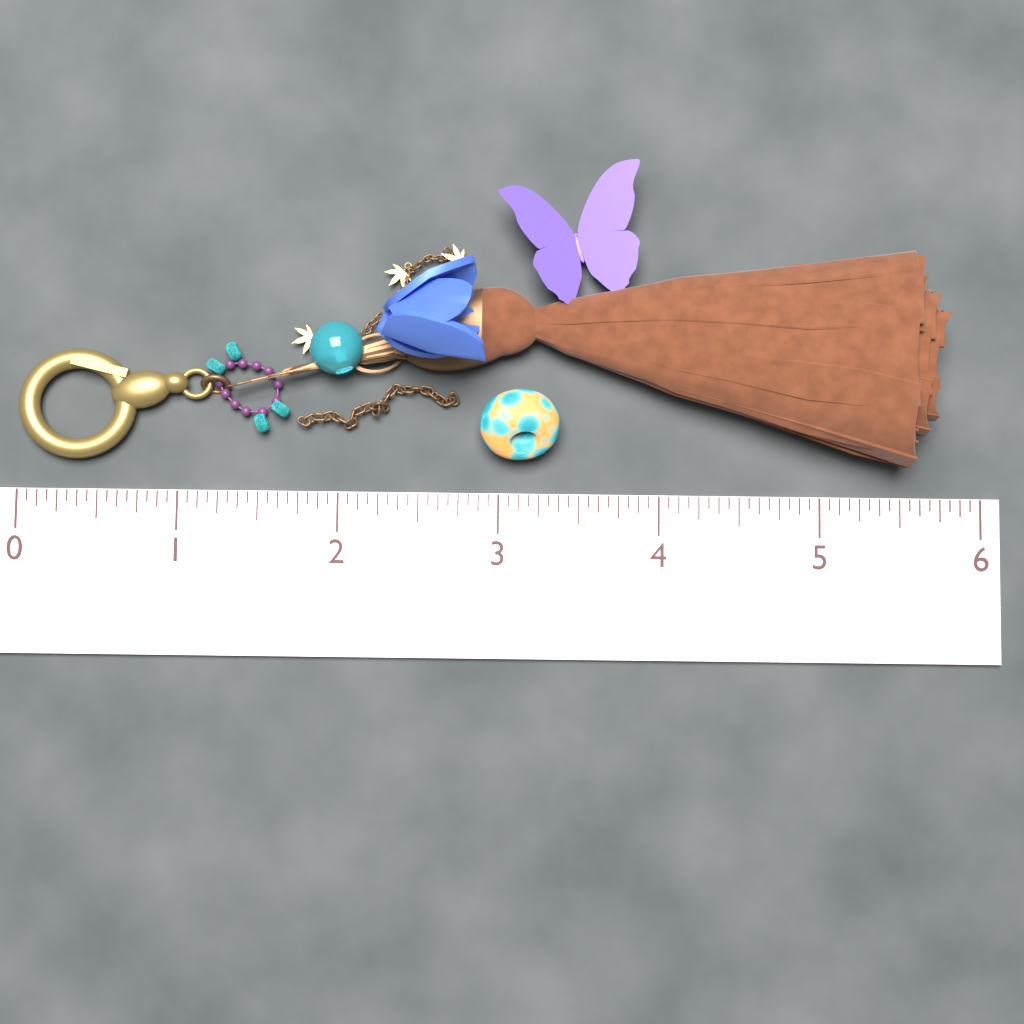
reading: 5.7500 (no unit)
